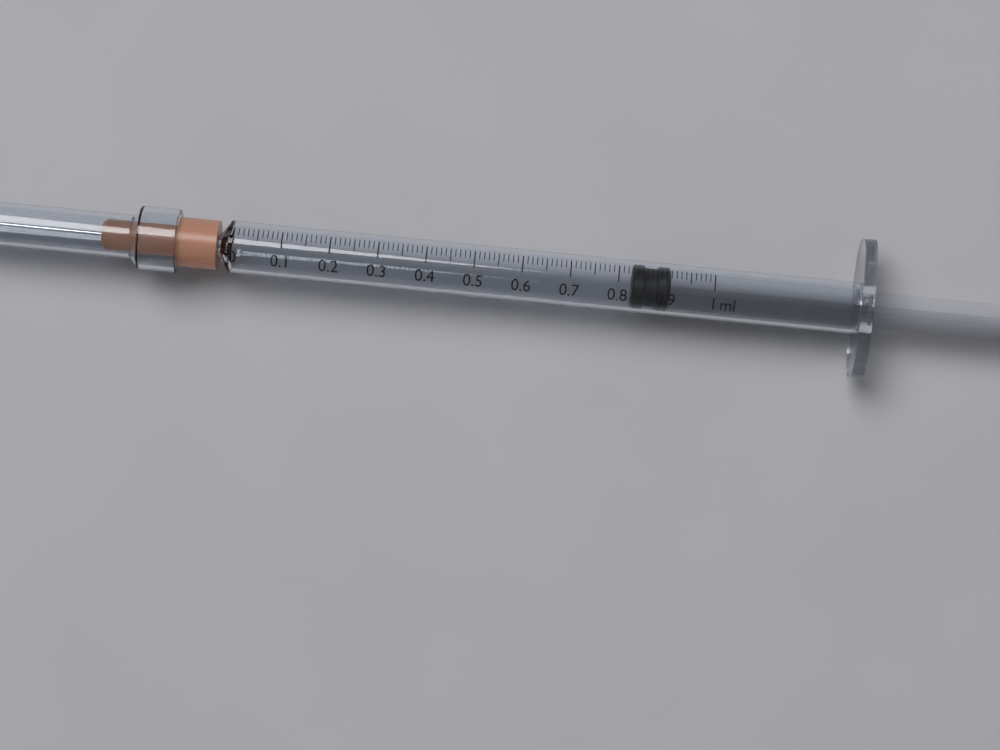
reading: 0.83 ml
